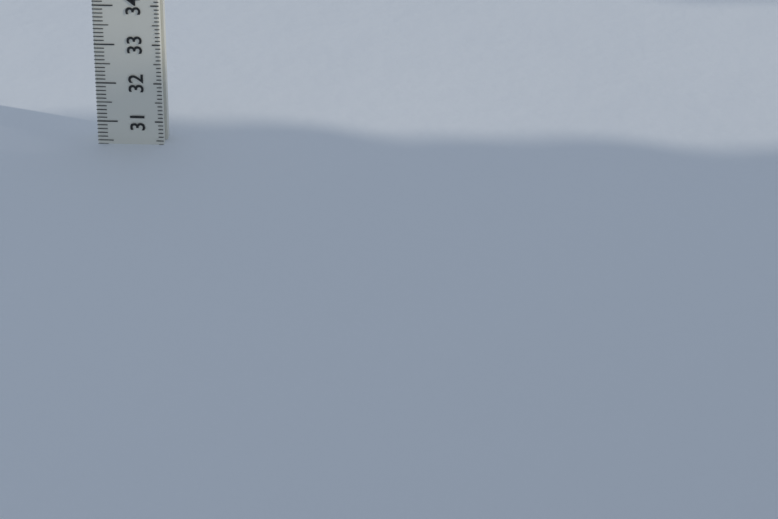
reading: 30.4 (no unit)
